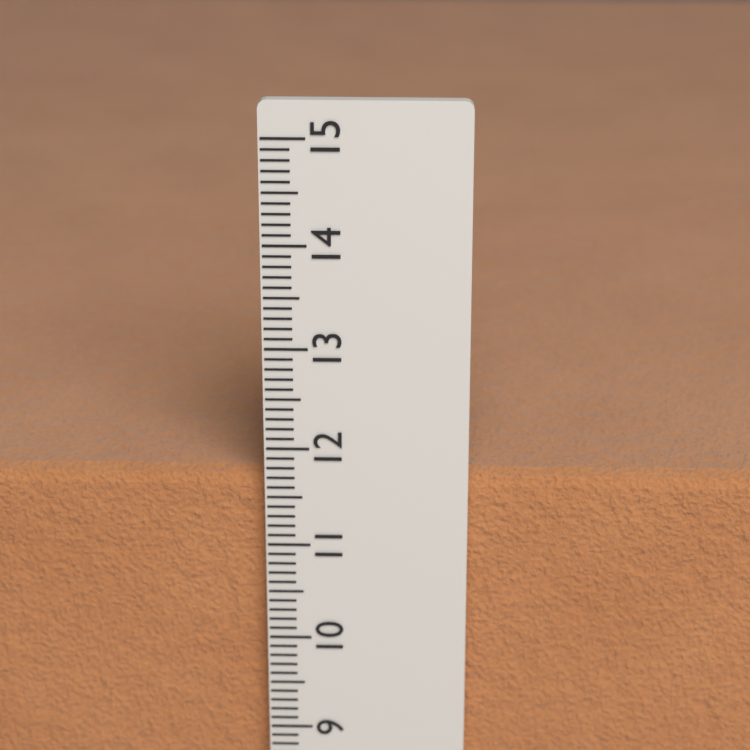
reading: 11.7 cm
